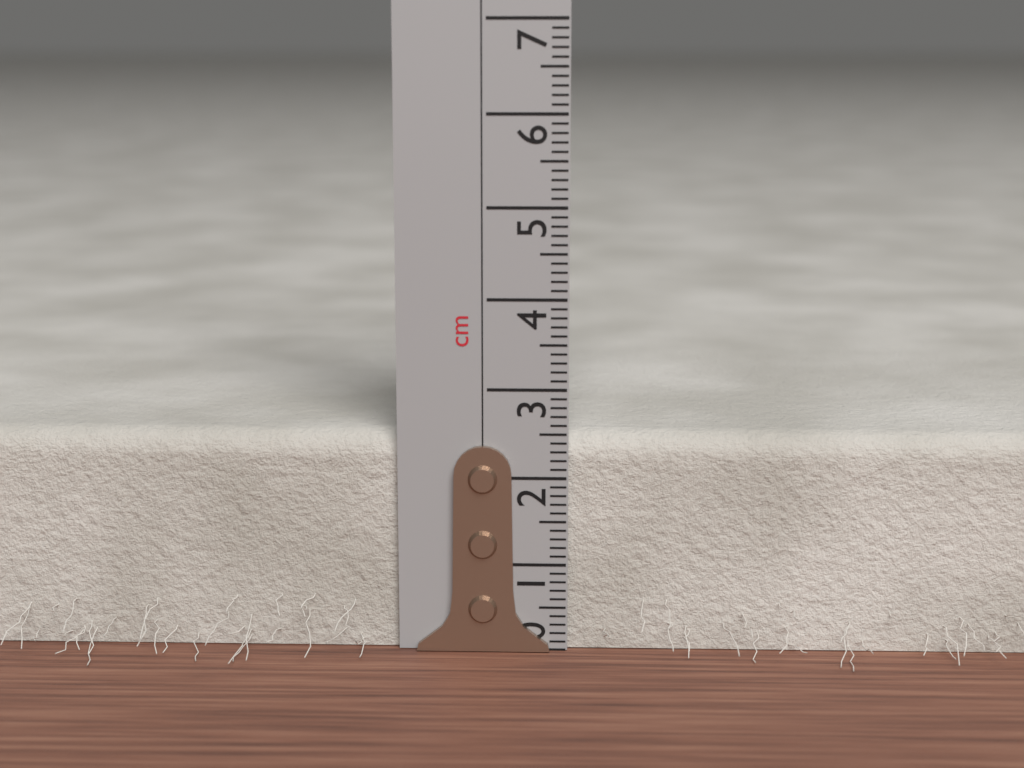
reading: 2.5 cm
